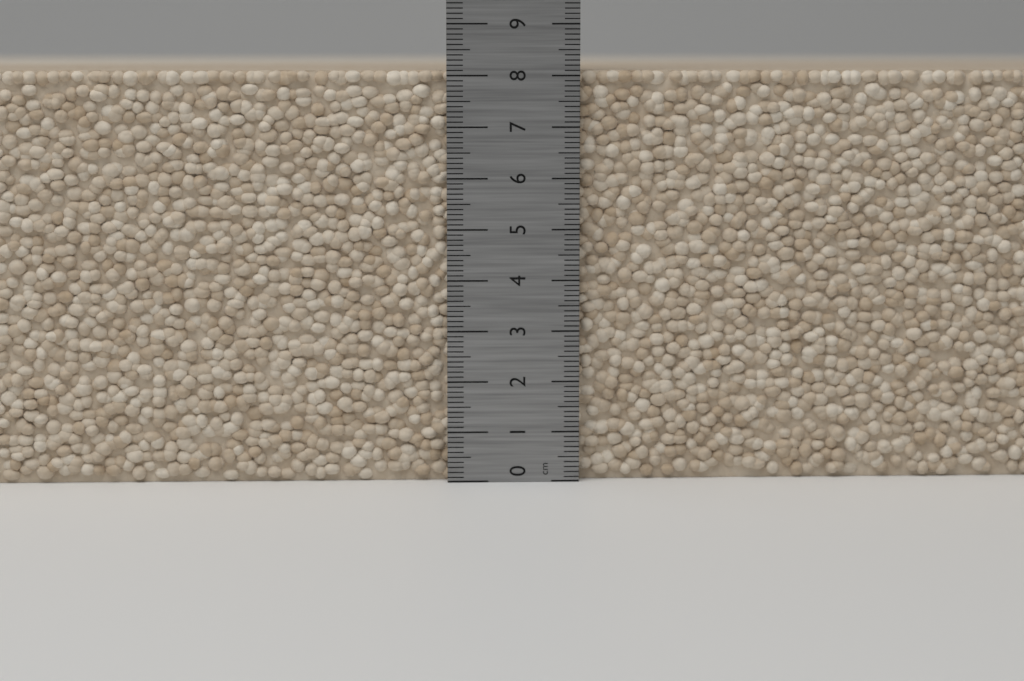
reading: 8.1 cm
